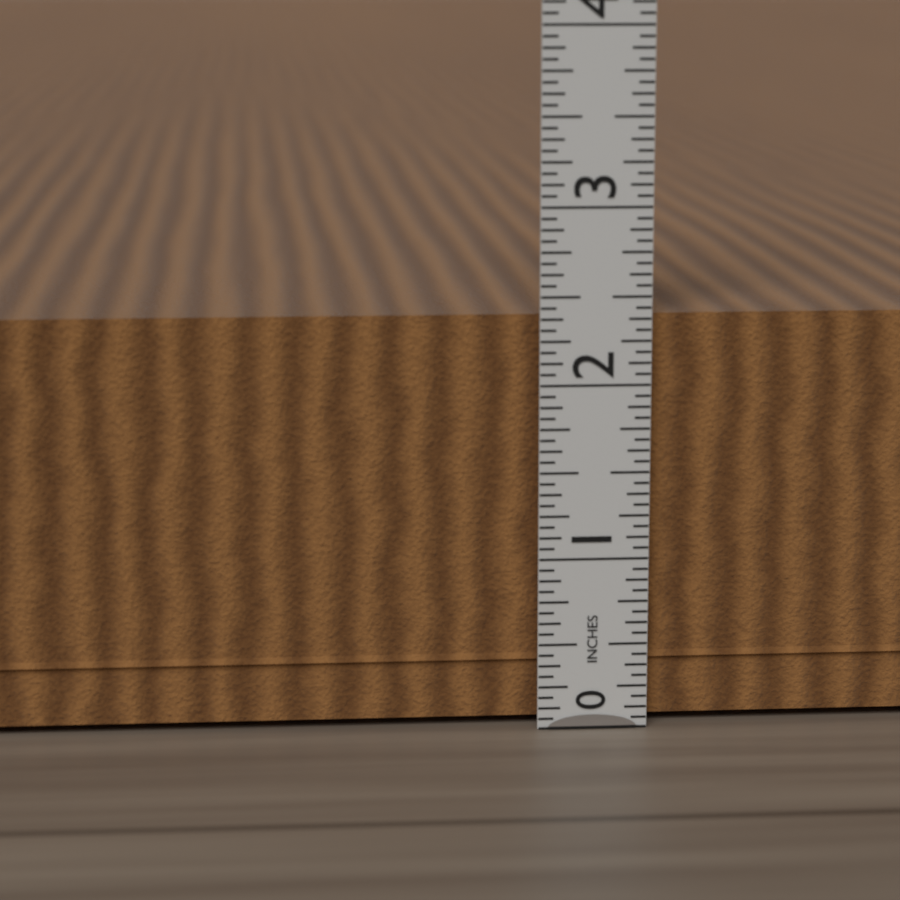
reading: 2.4375 in
